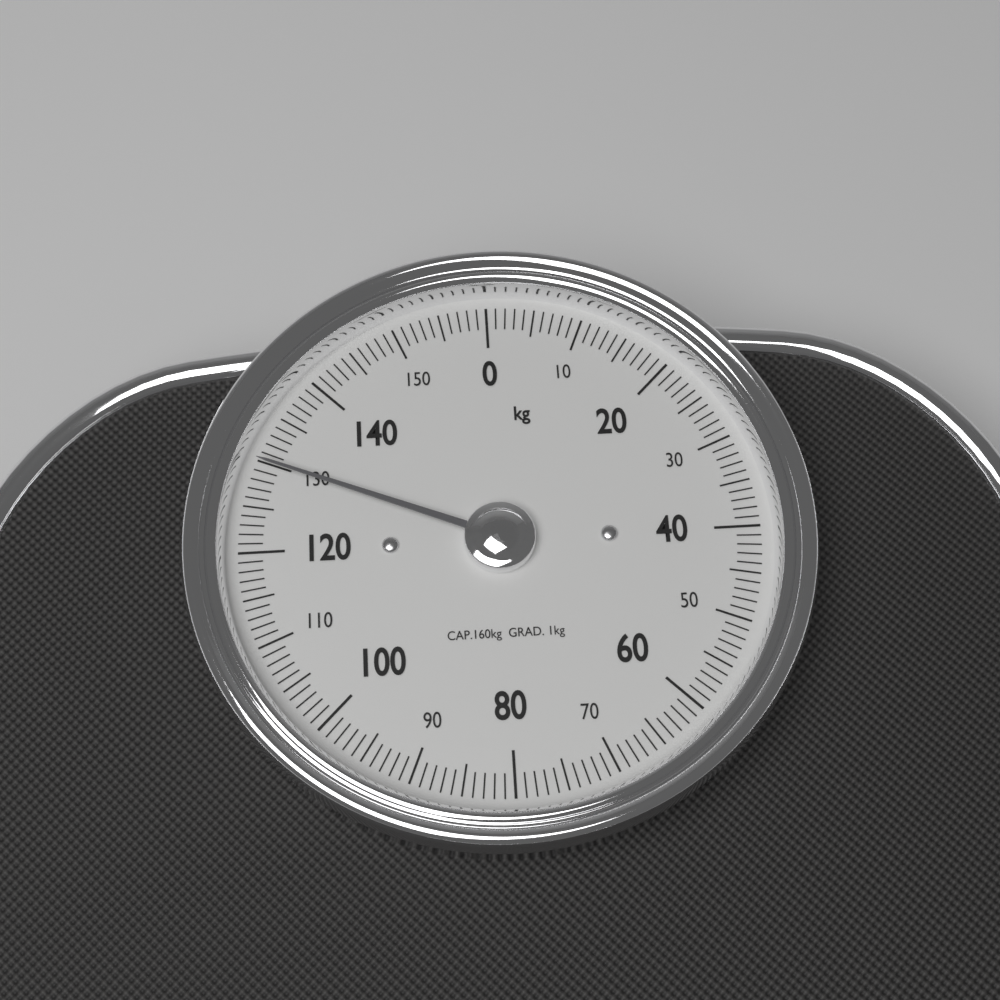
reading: 130 kg
